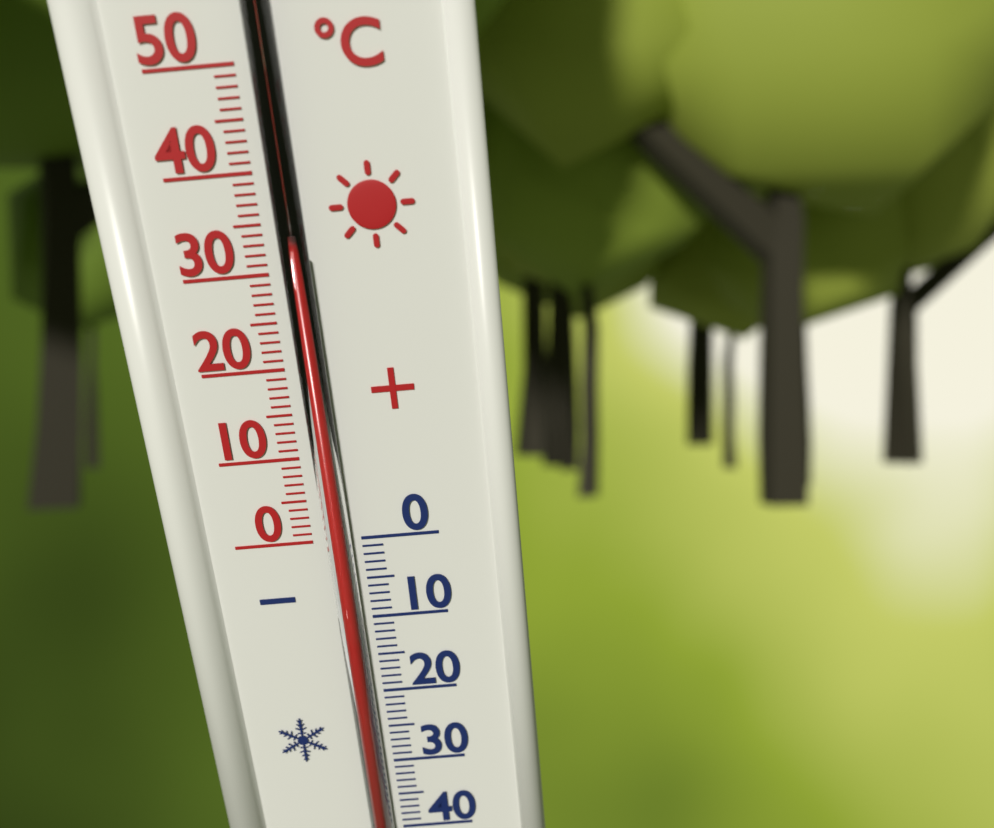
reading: 32 °C
